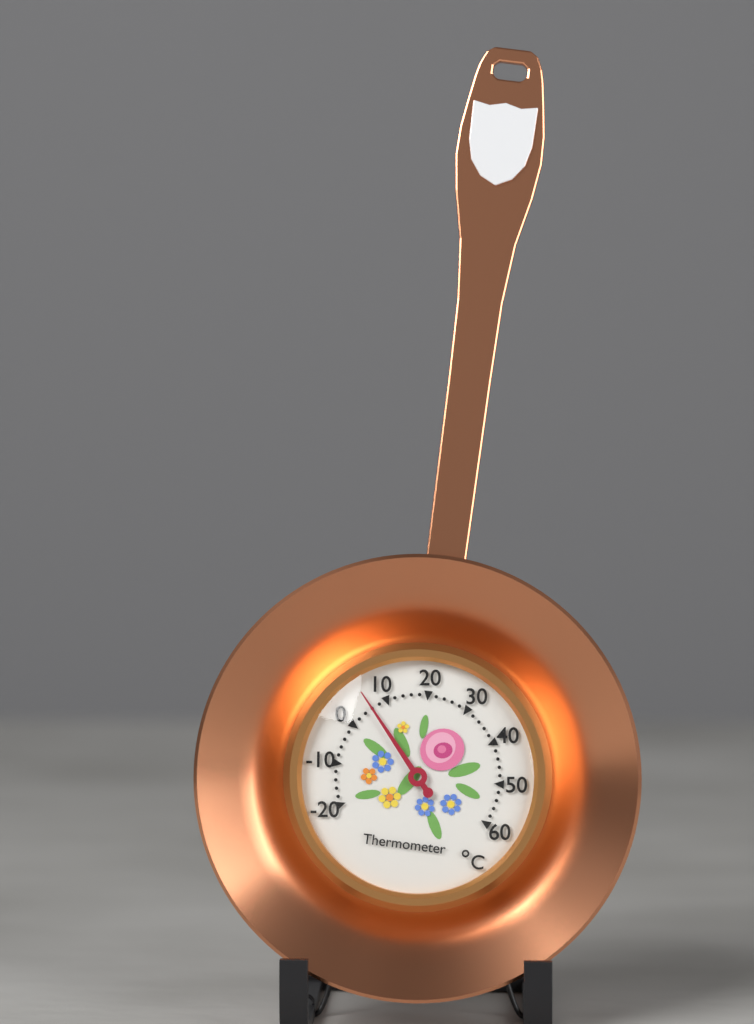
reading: 6 °C
